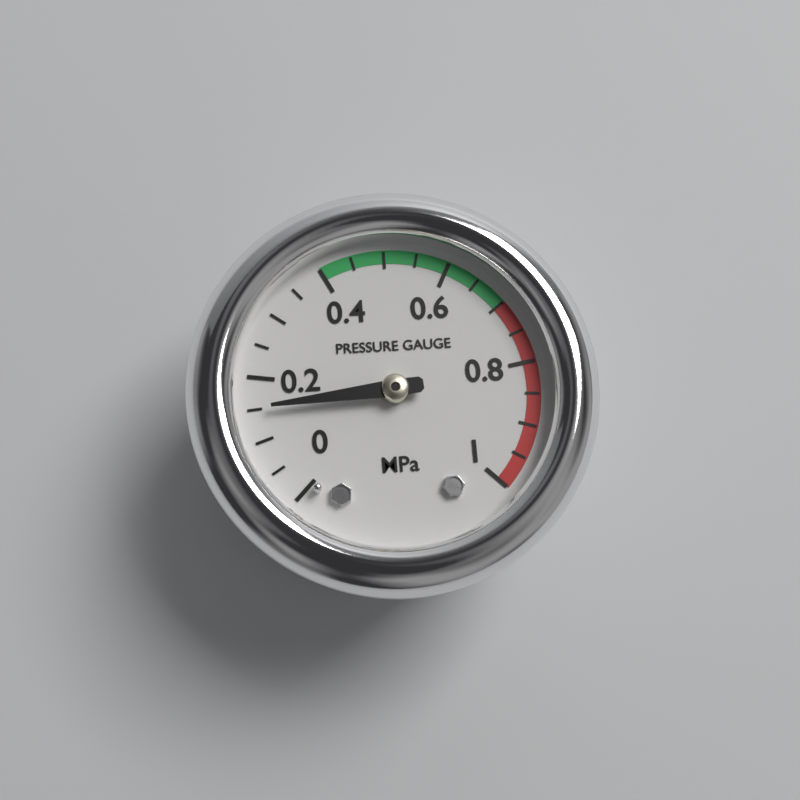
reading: 0.15 MPa
